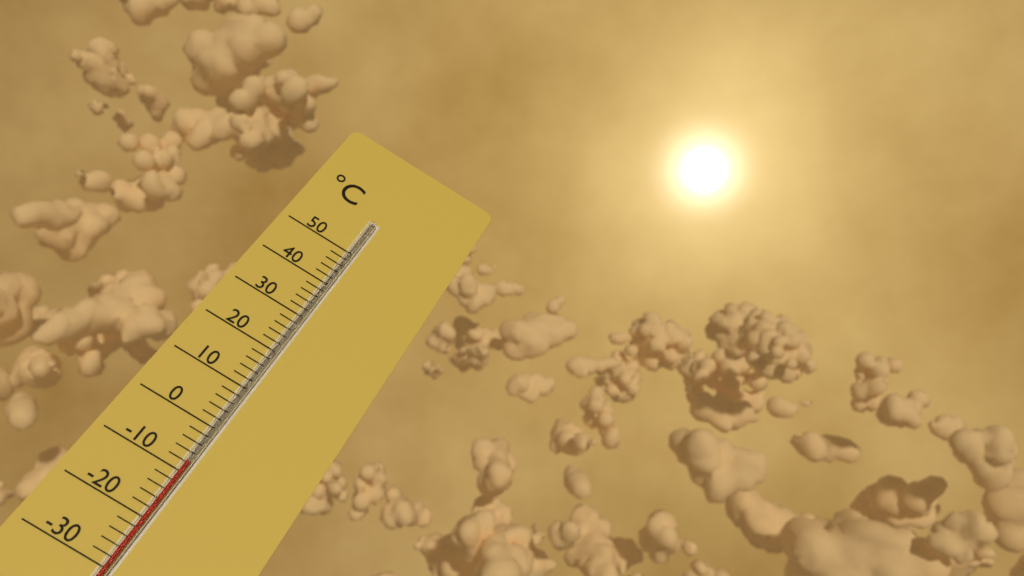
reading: -8 °C
